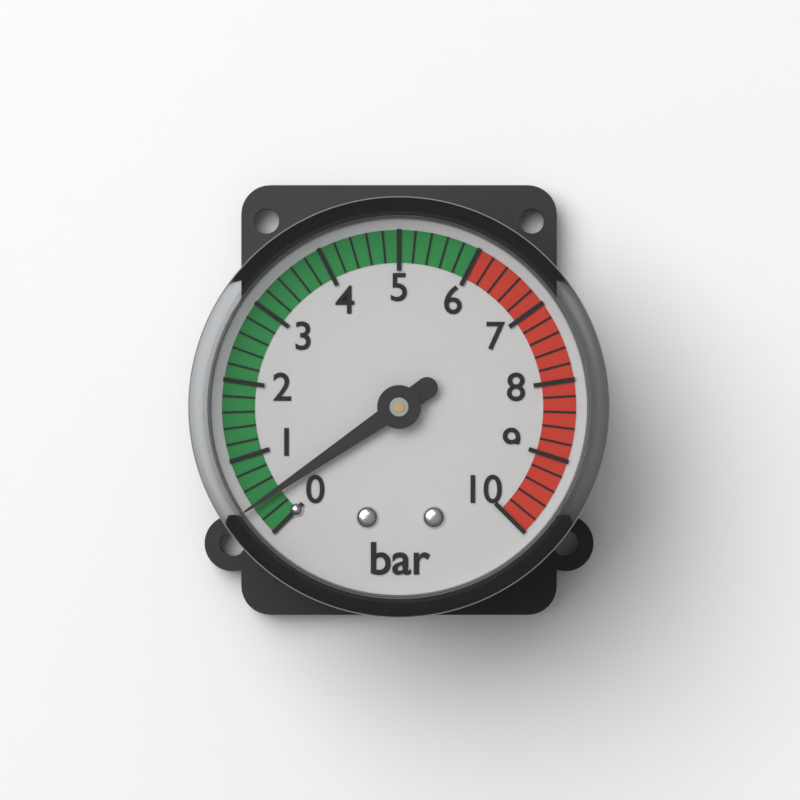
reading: 0.4 bar
